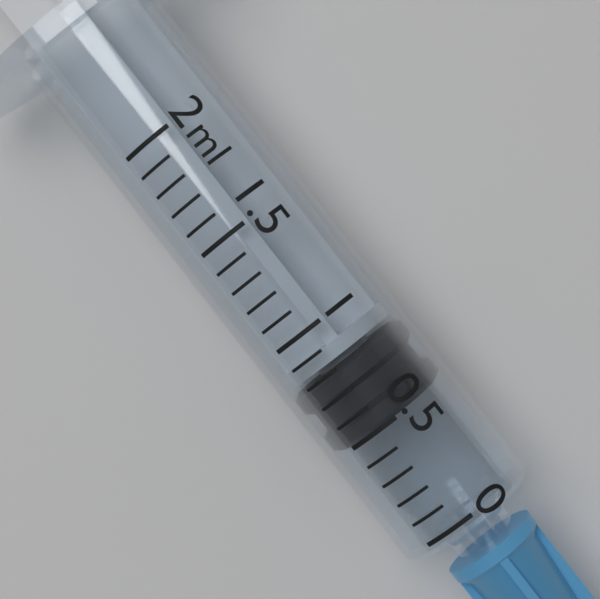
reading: 0.5 ml
